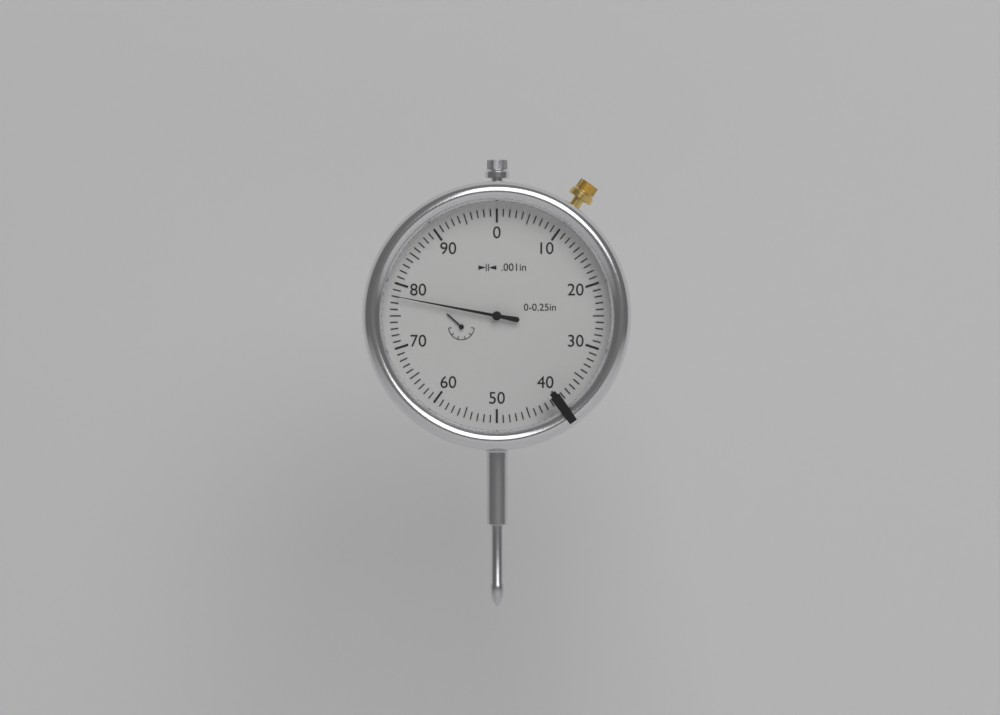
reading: 0.078 in
